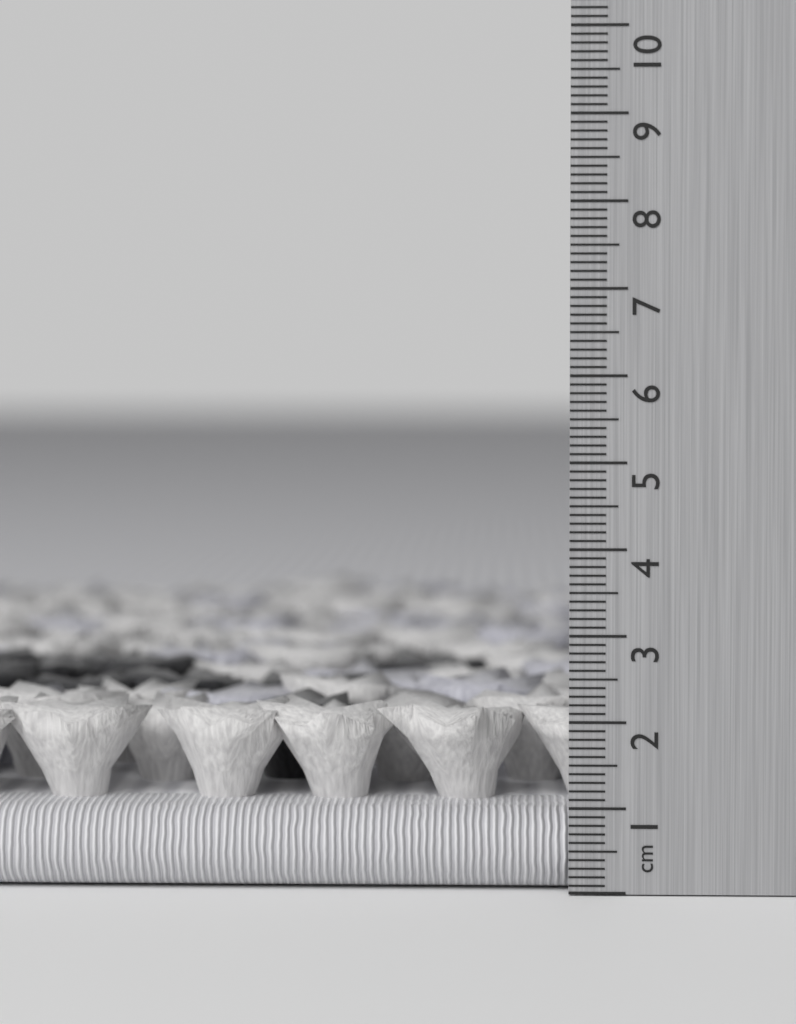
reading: 2.1 cm
